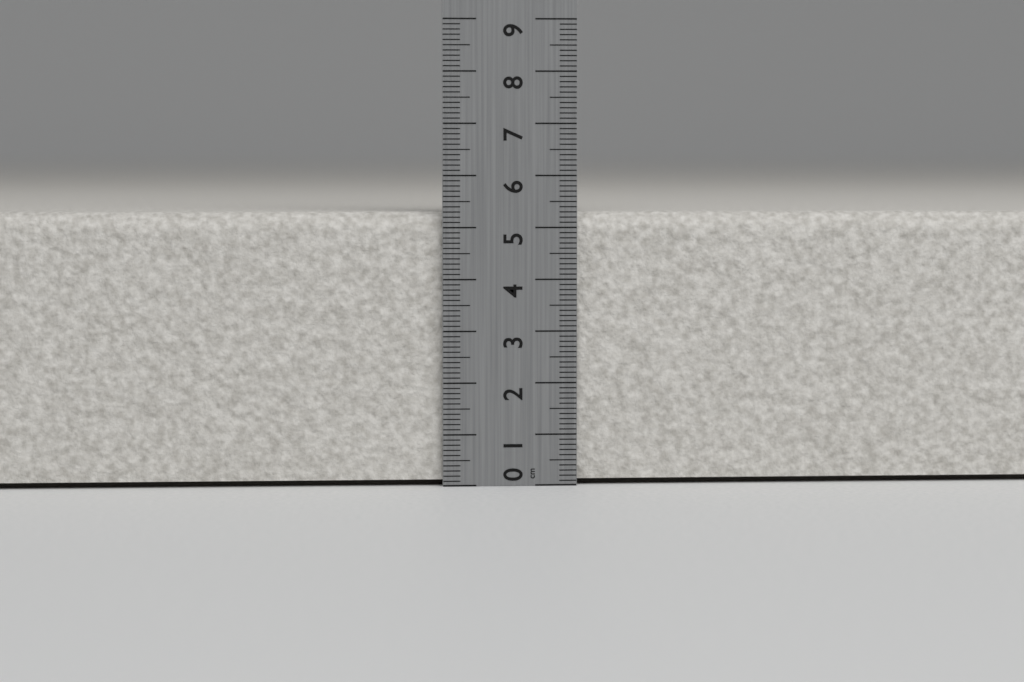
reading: 5.3 cm
